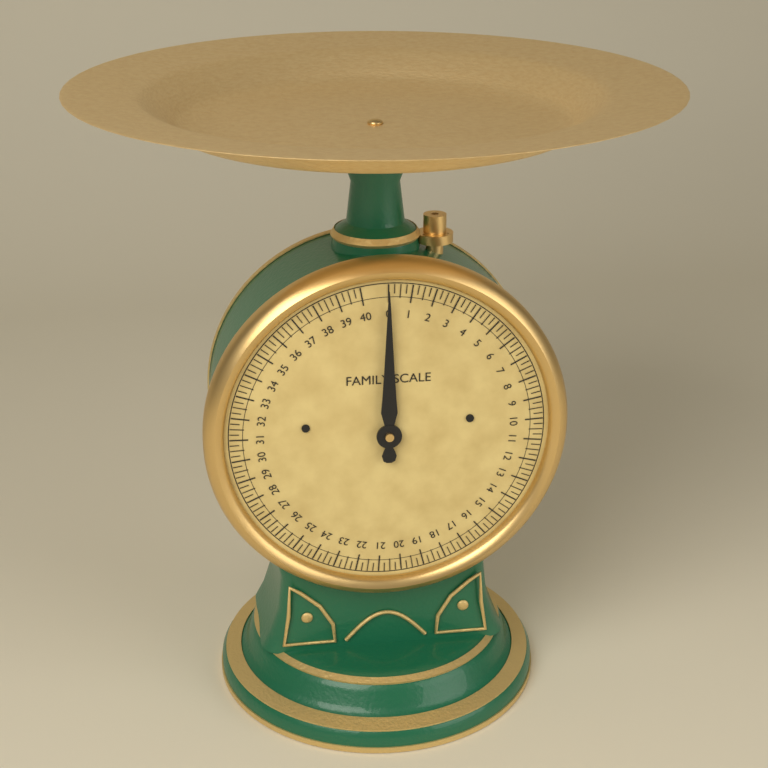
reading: 0.00 (no unit)
